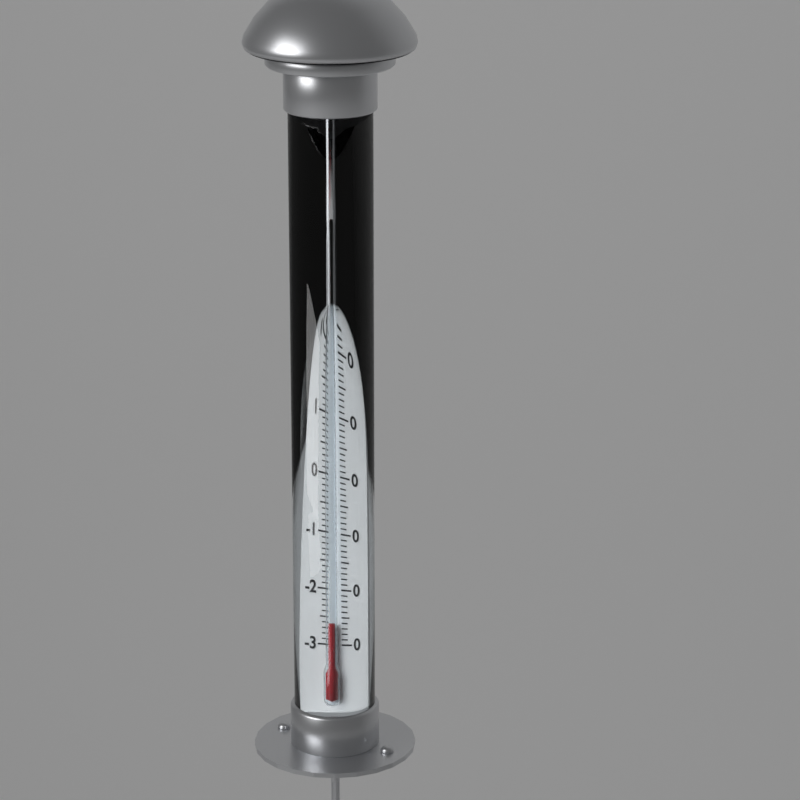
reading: -26 °C
